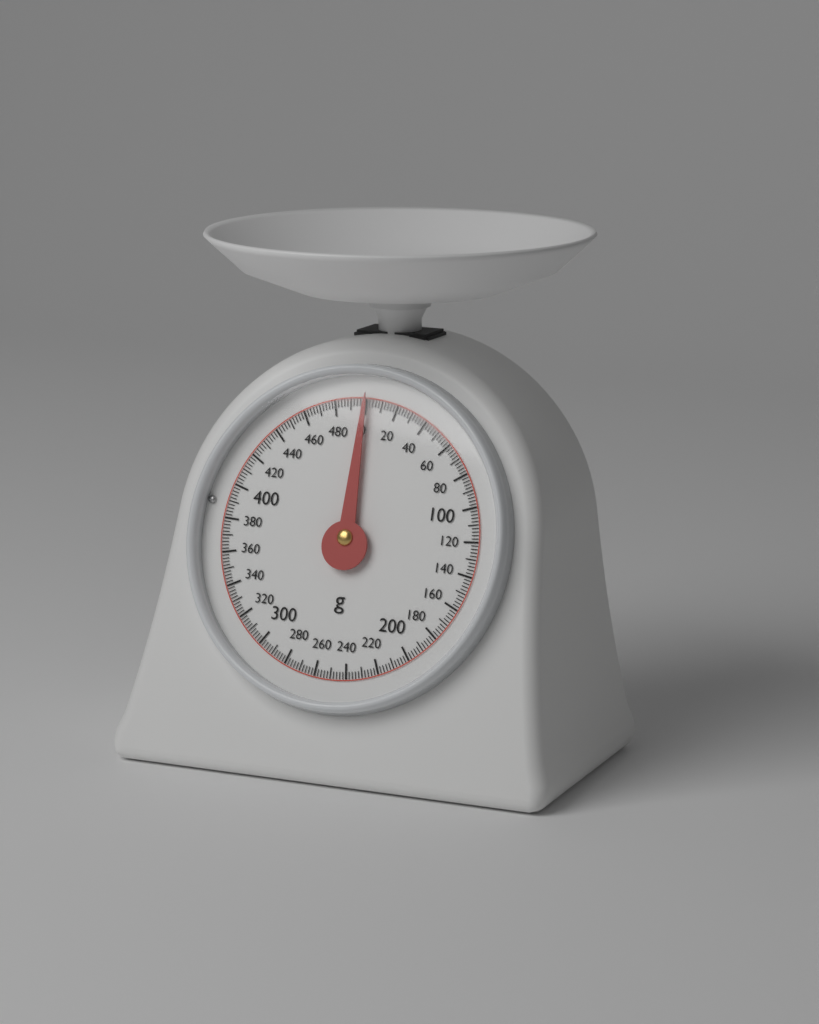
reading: 0 g
